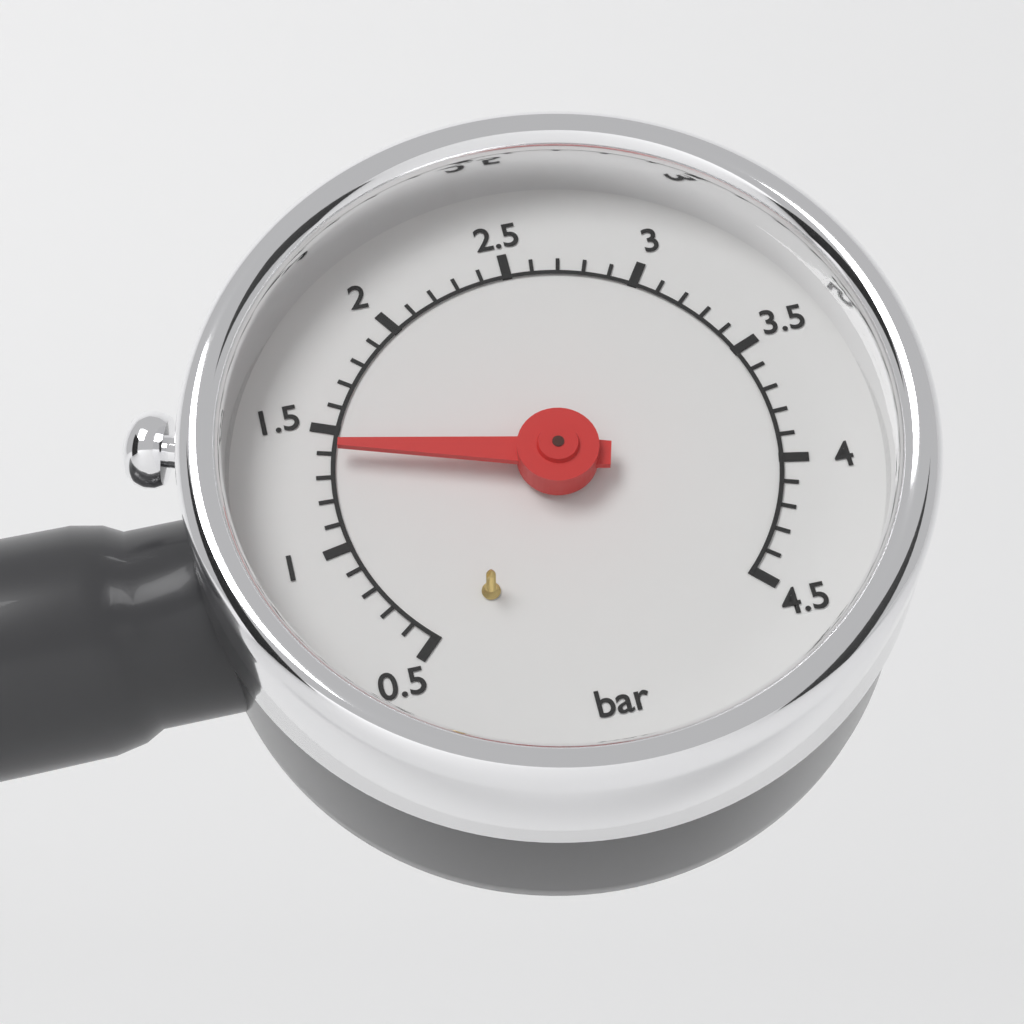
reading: 1.4 bar
